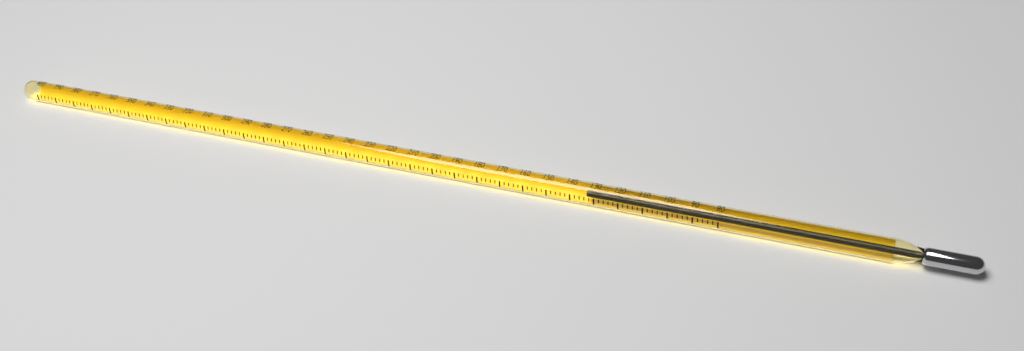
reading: 134 (no unit)
